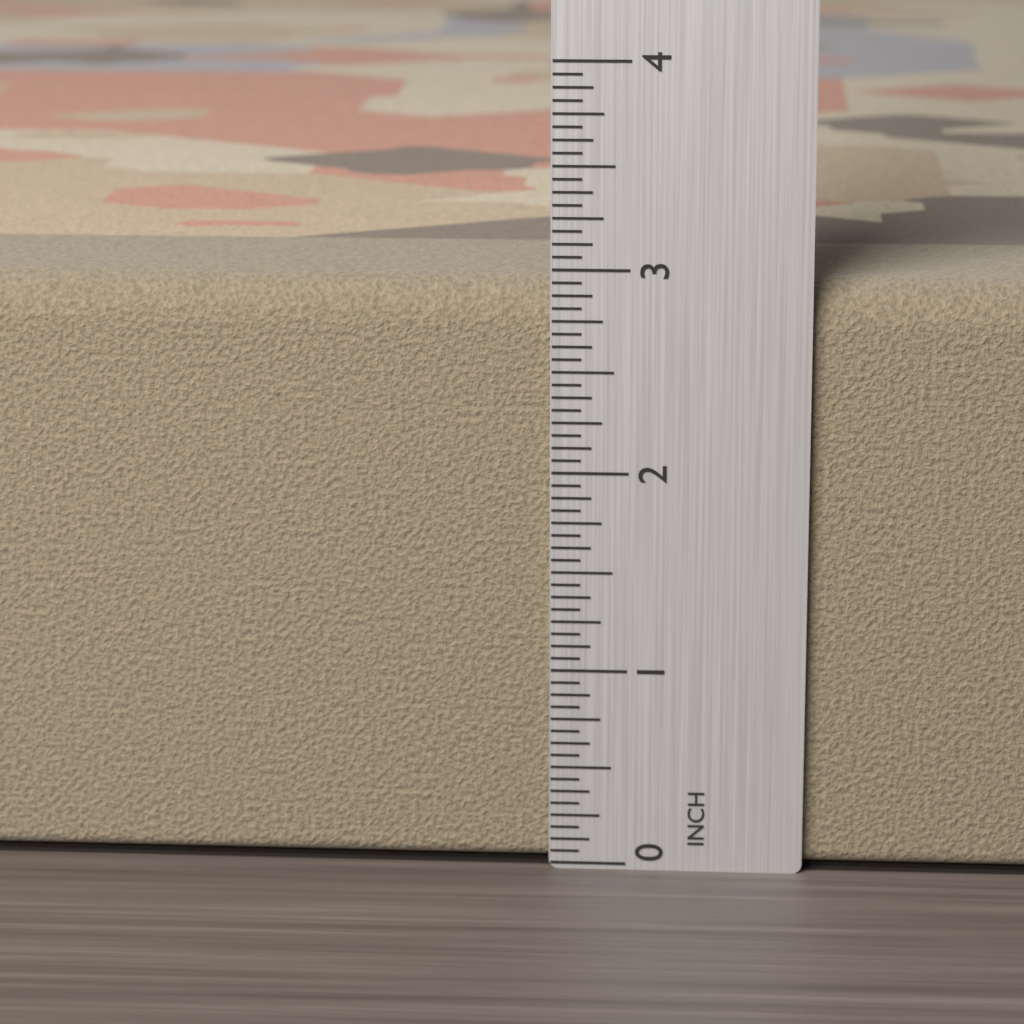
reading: 2.9375 in
